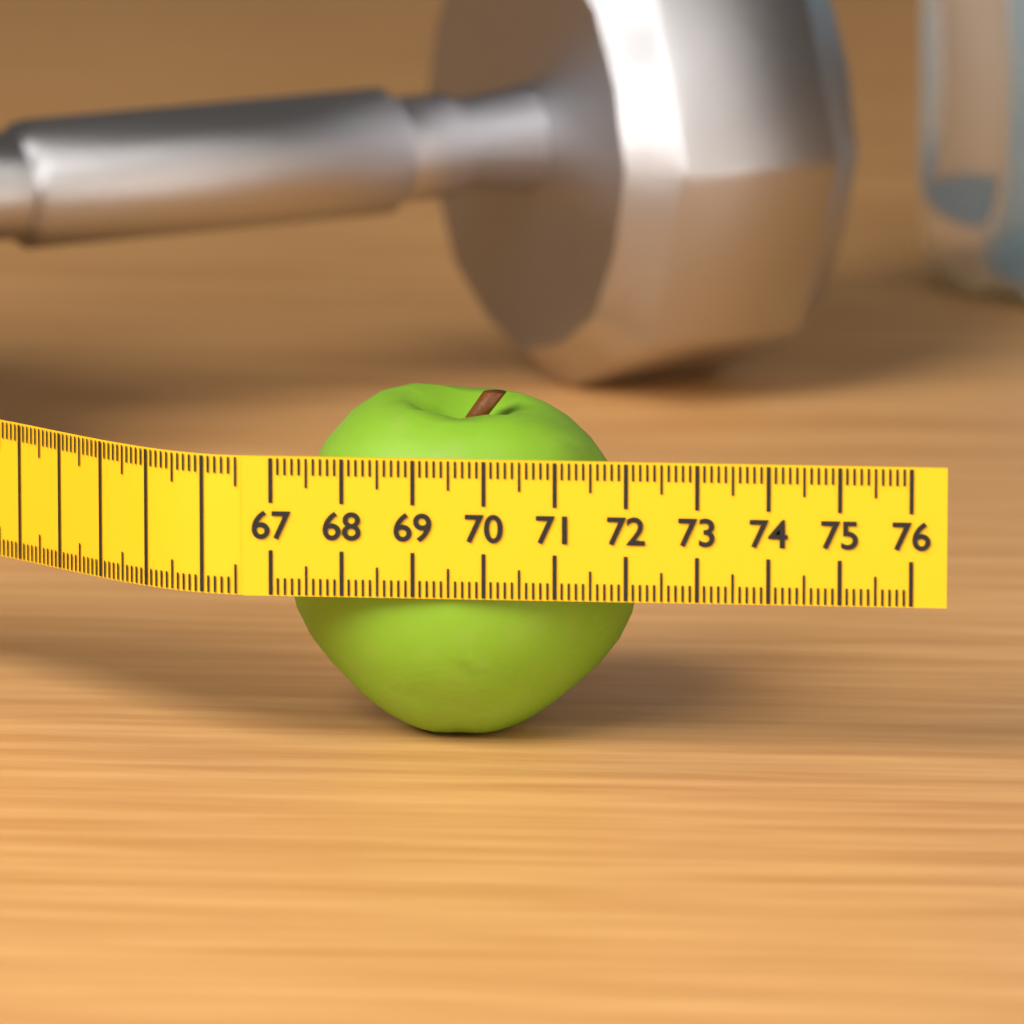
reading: 72.0 (no unit)
